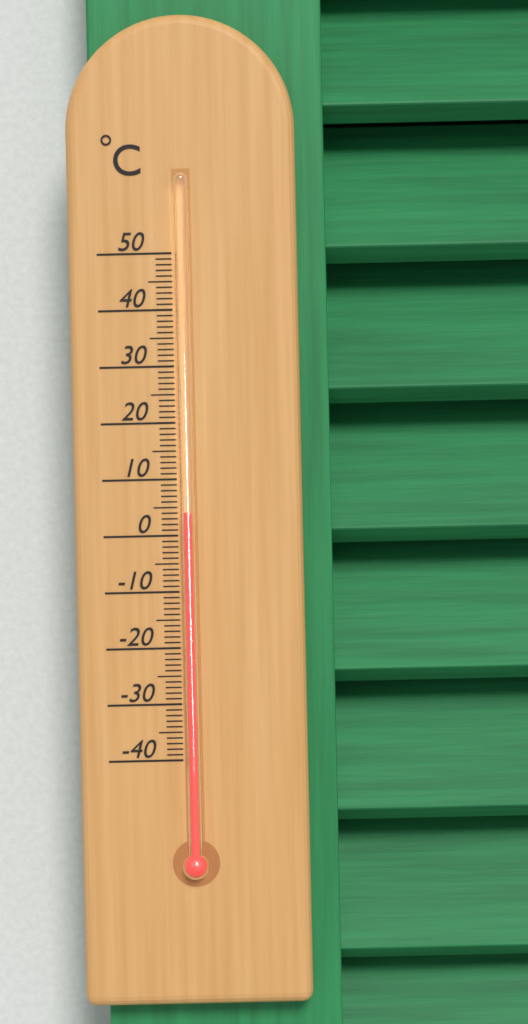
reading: 4 °C
